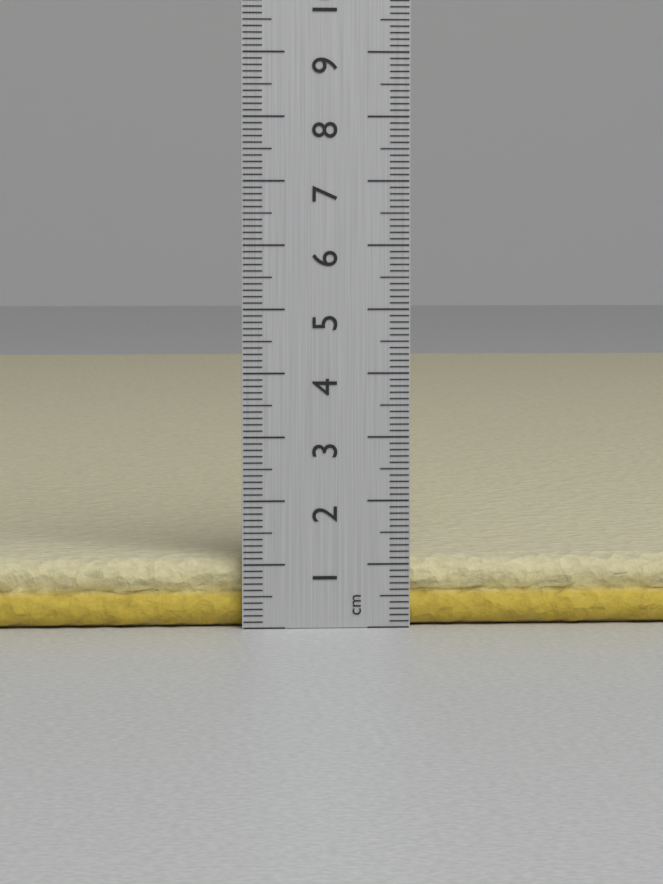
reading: 1.1 cm
